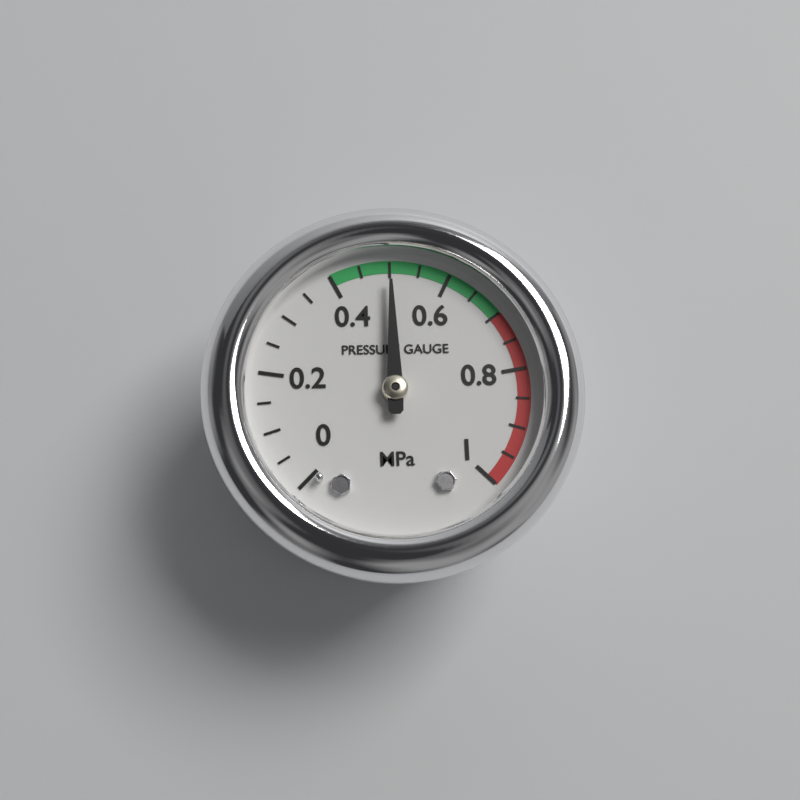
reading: 0.50 MPa
